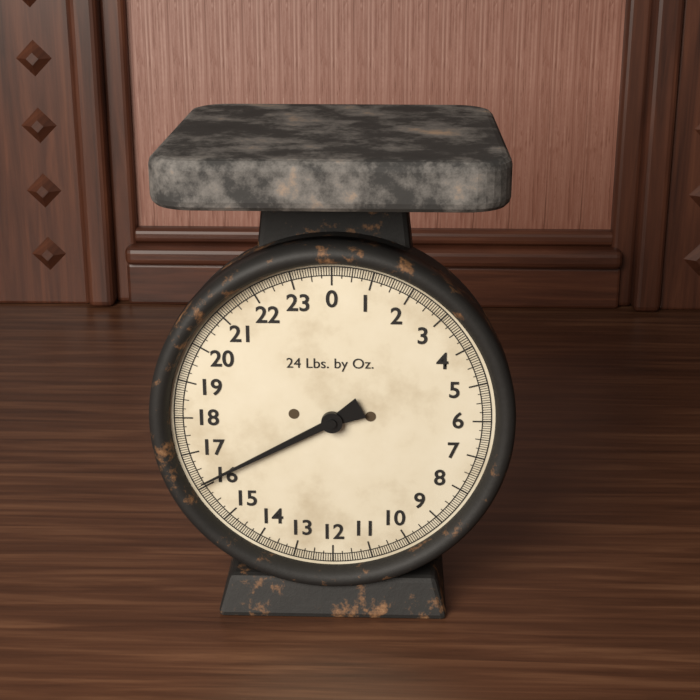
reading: 16.1250 lb
